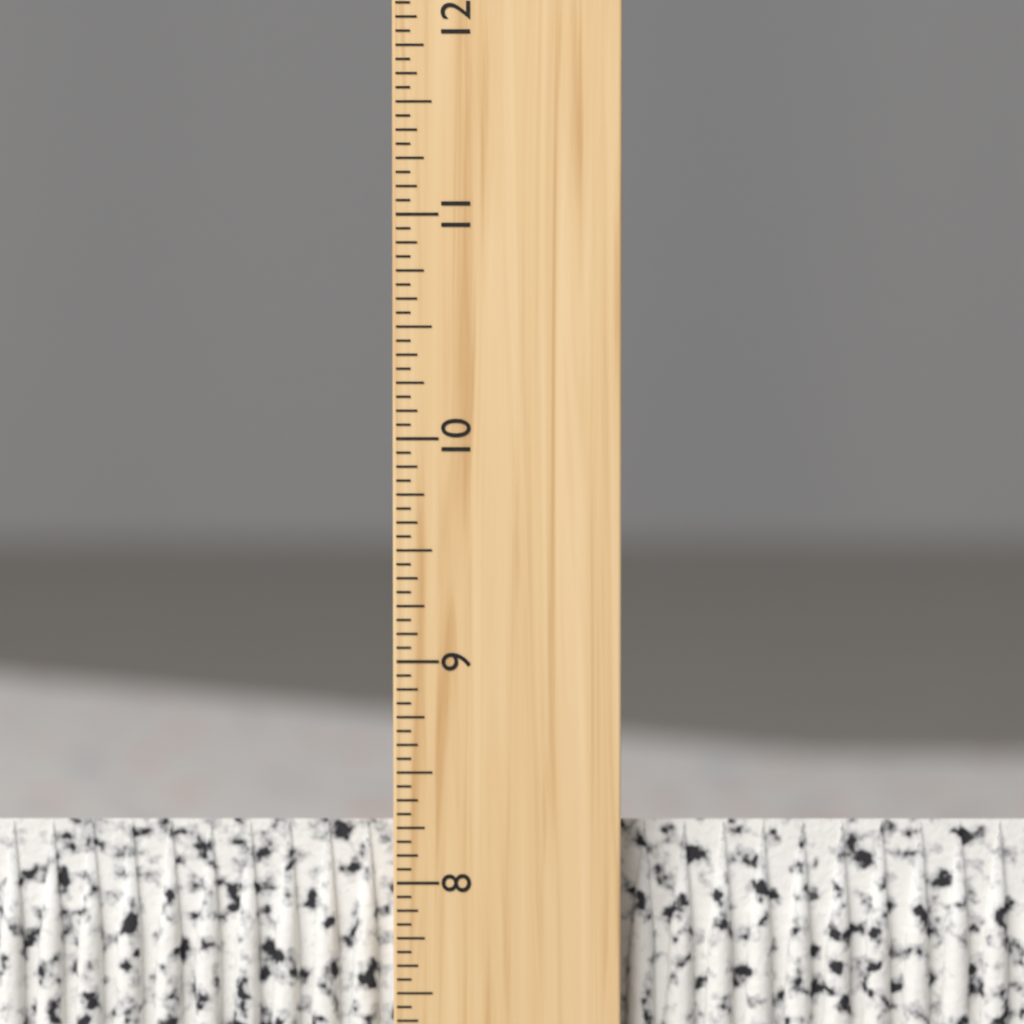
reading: 8.2500 inch
